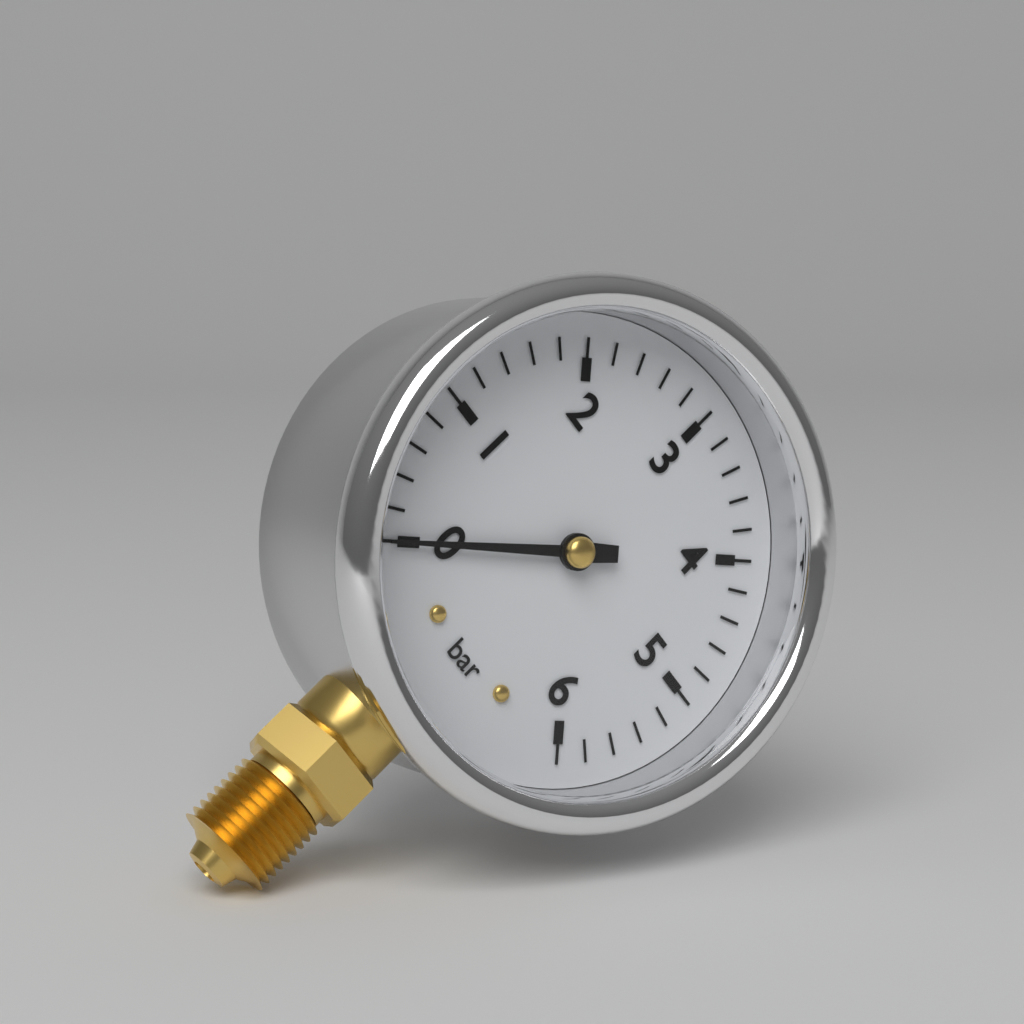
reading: 0.0 bar
